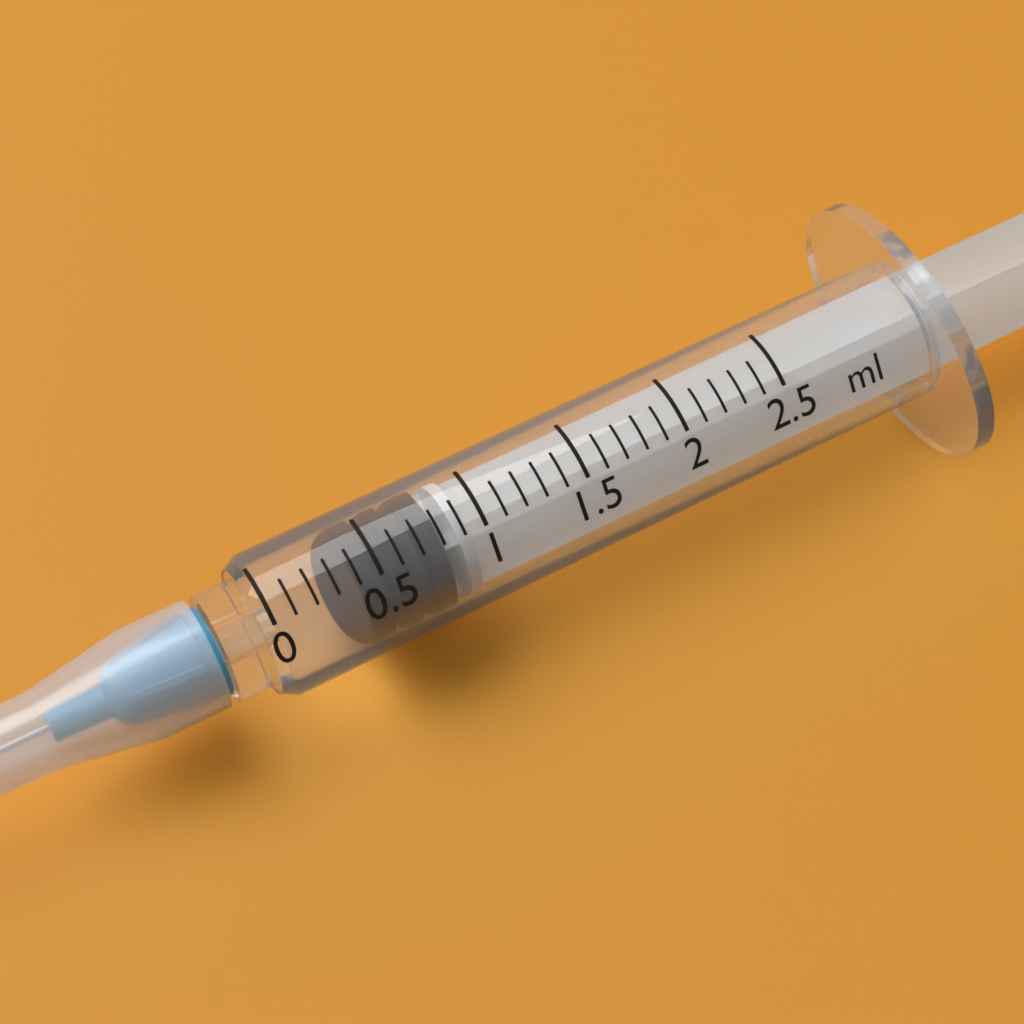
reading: 0.4 ml
